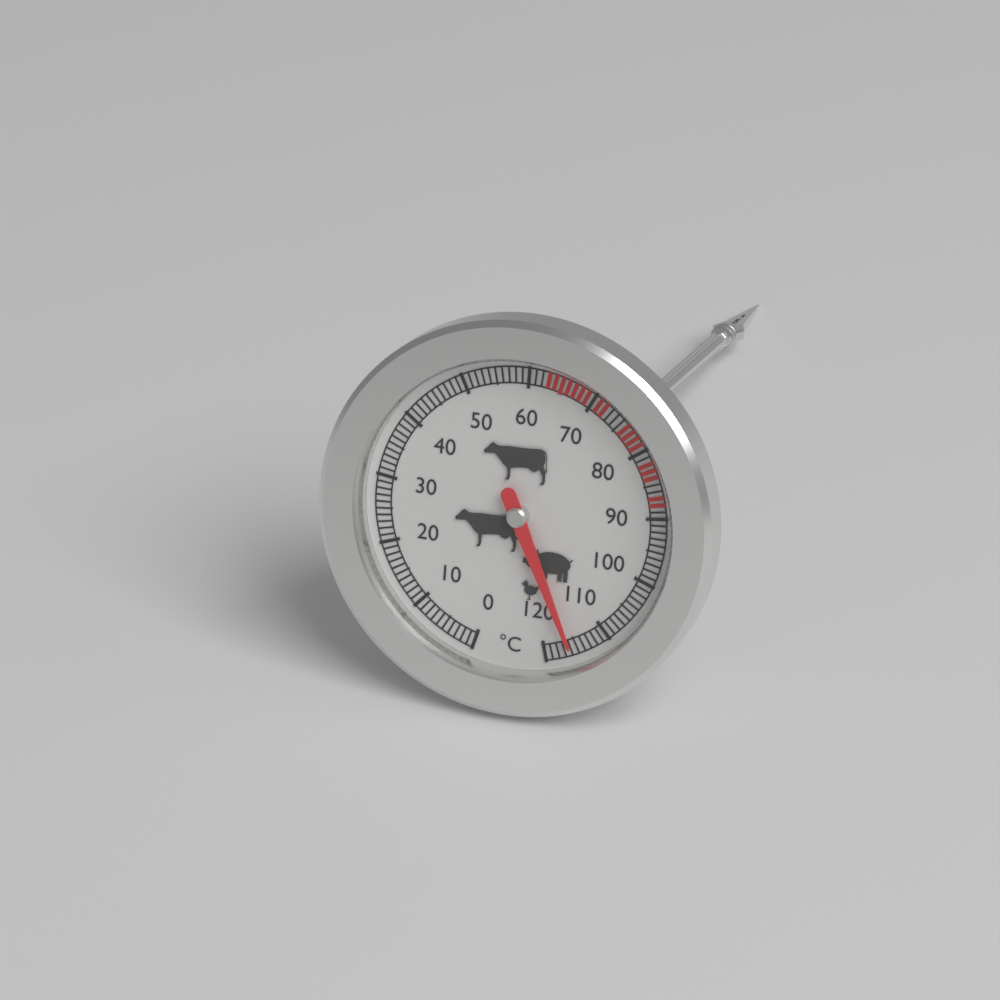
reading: 116 °C
